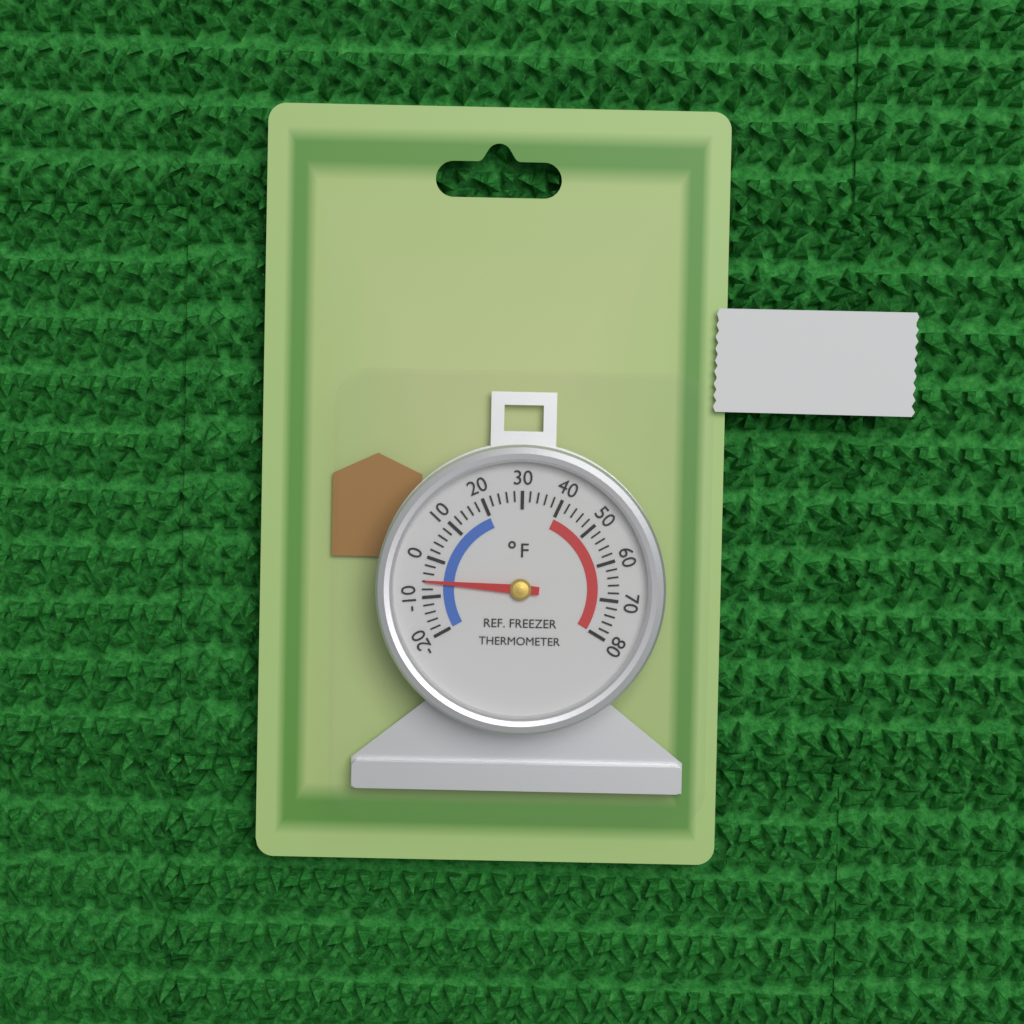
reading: -6 °F
